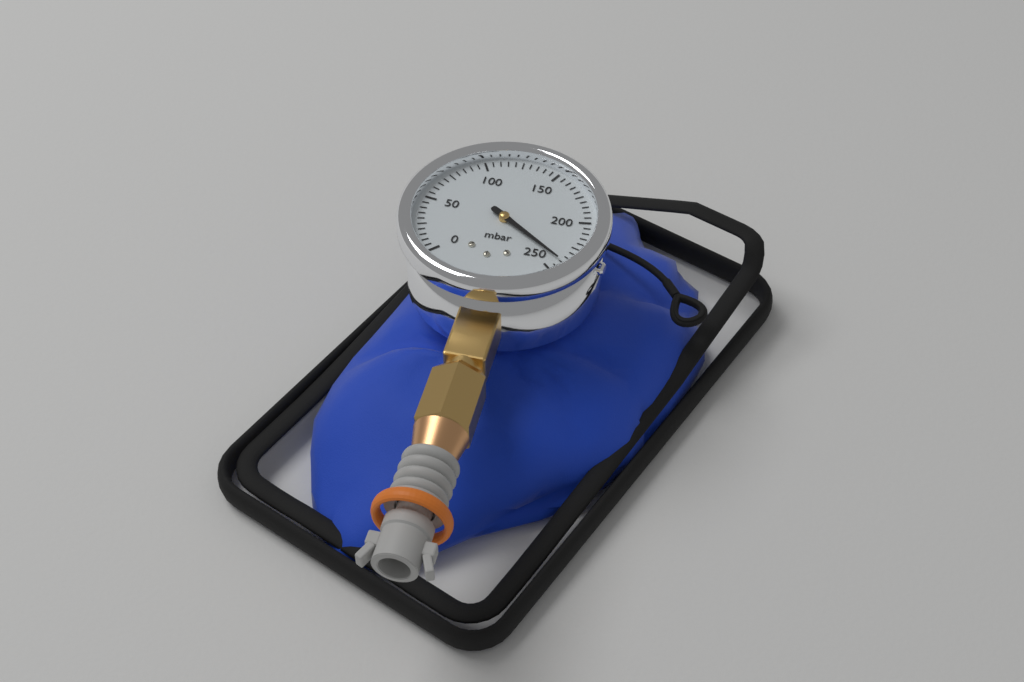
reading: 240 mbar
